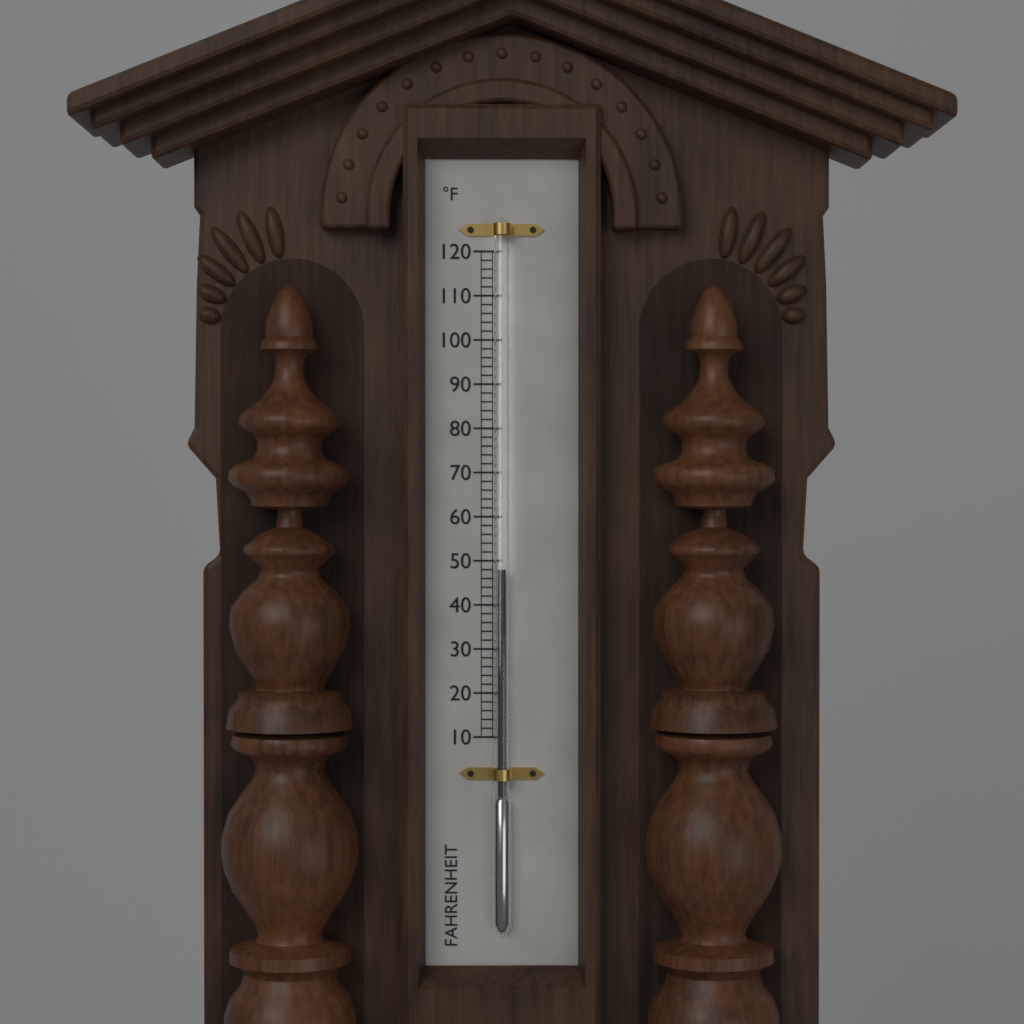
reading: 48 °F
